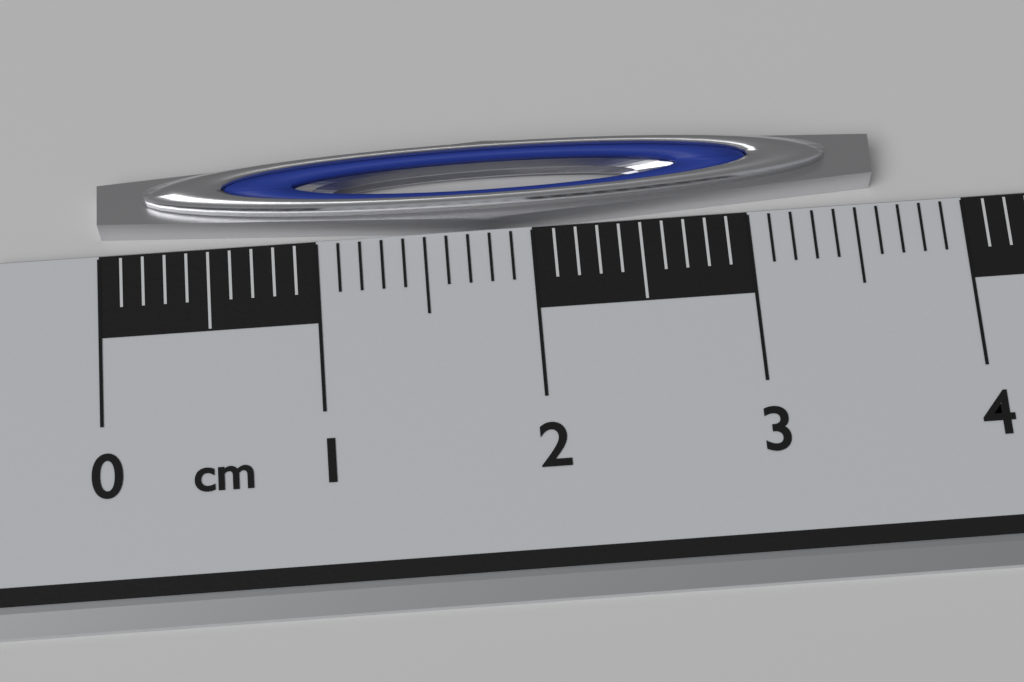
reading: 3.6 cm
